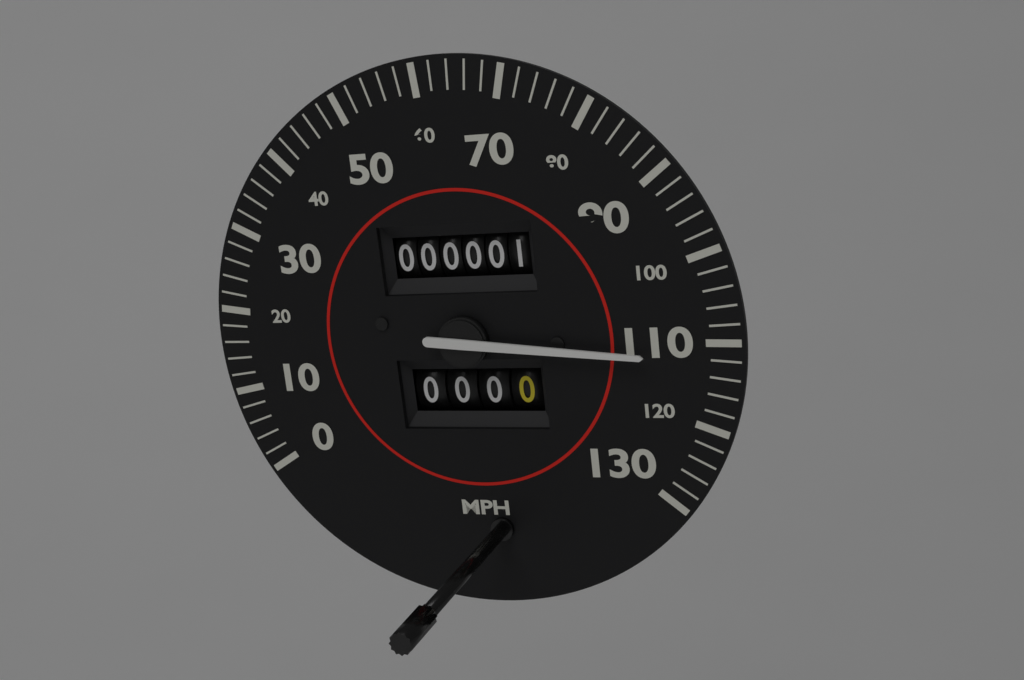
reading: 112 mph
